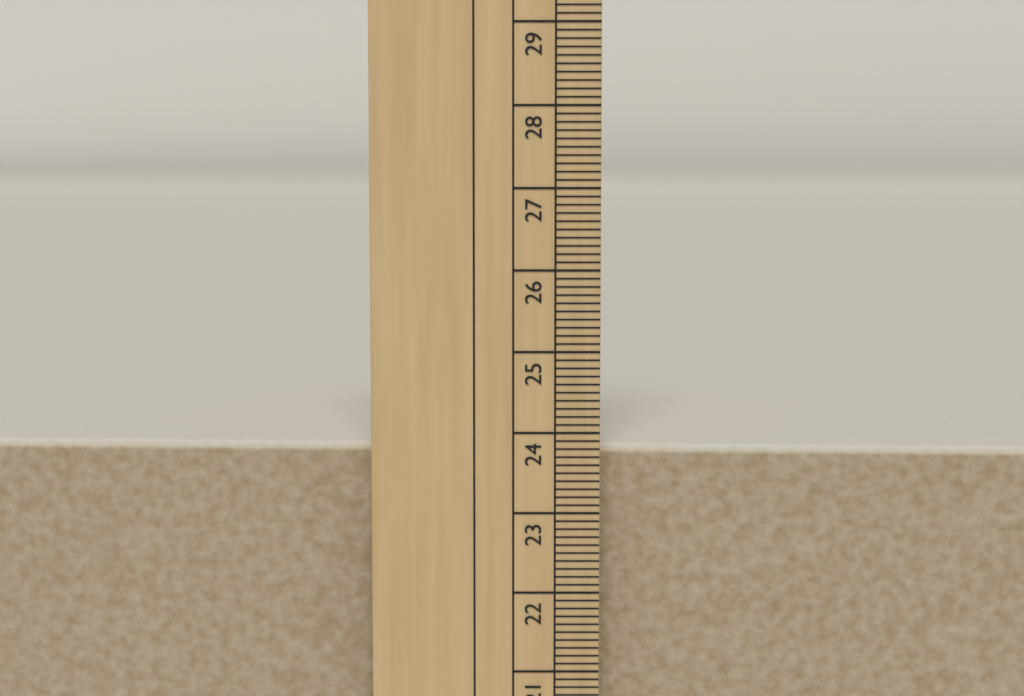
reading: 23.8 cm
